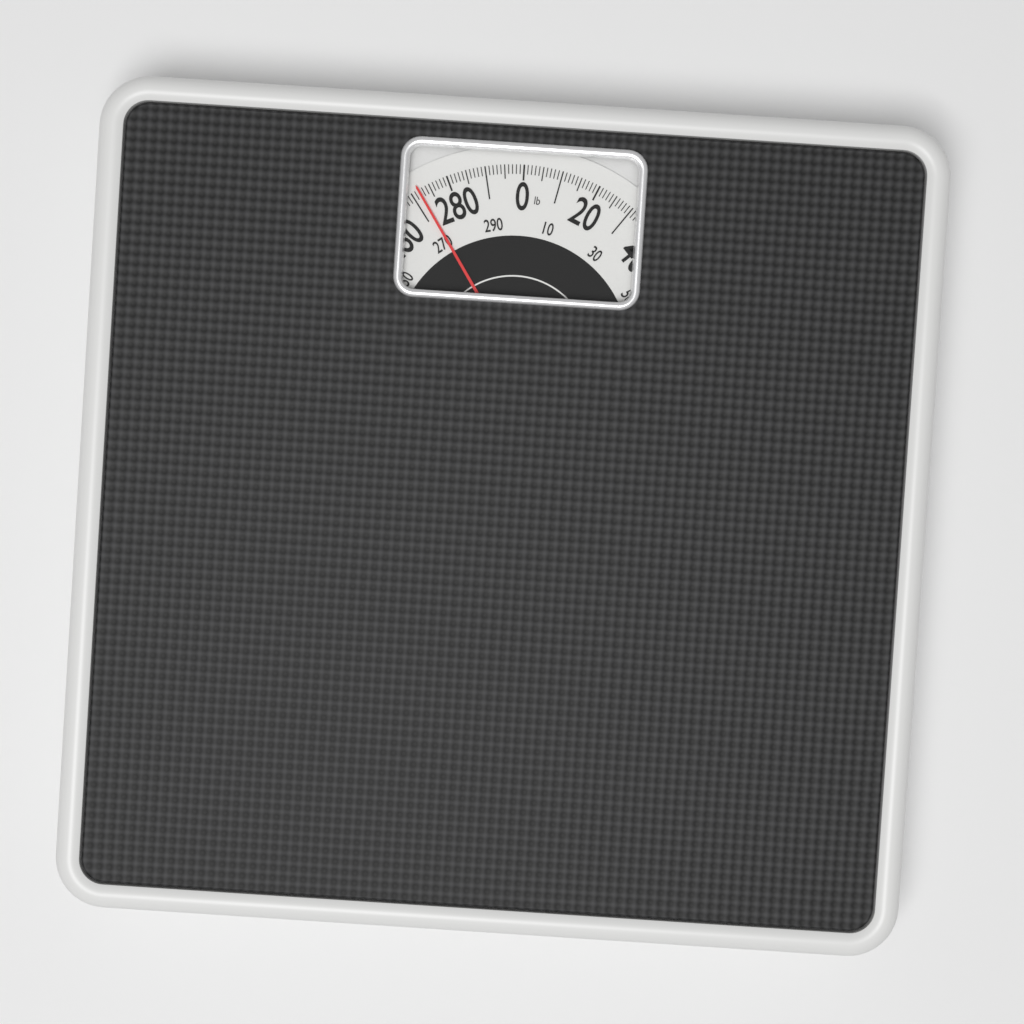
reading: 272 lb
